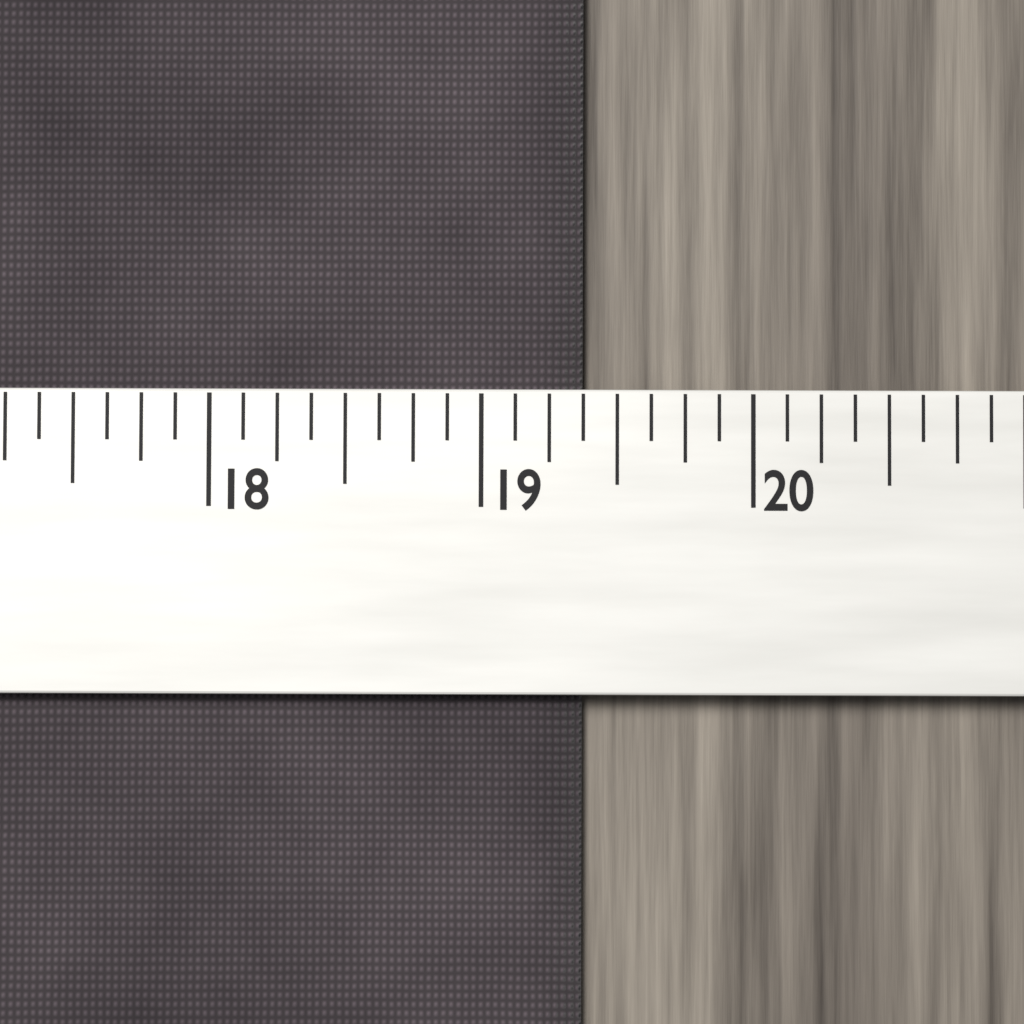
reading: 19.375 (no unit)
